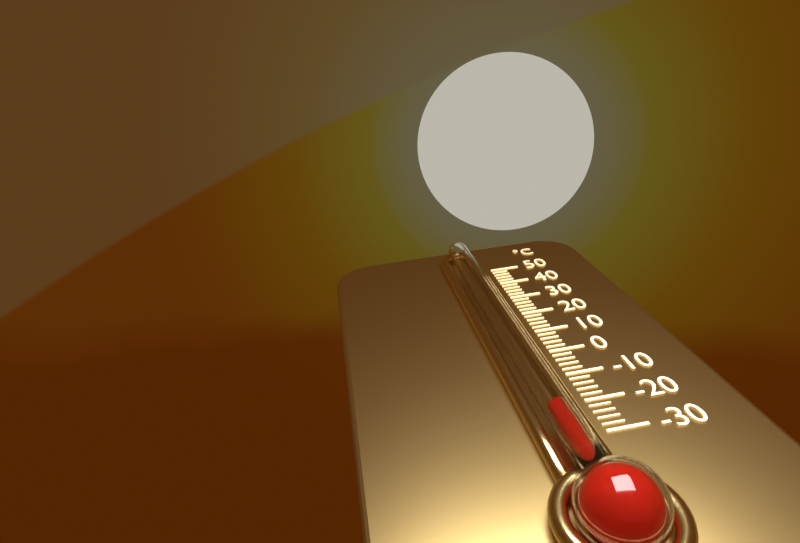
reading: -26 °C
